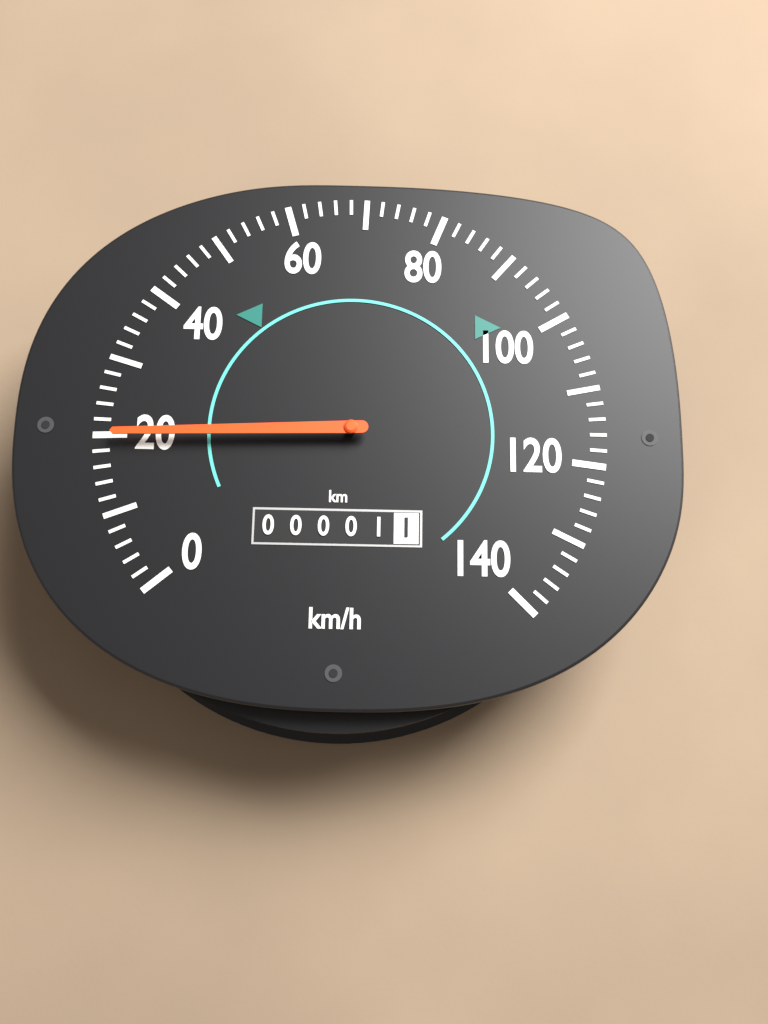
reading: 20 km/h
